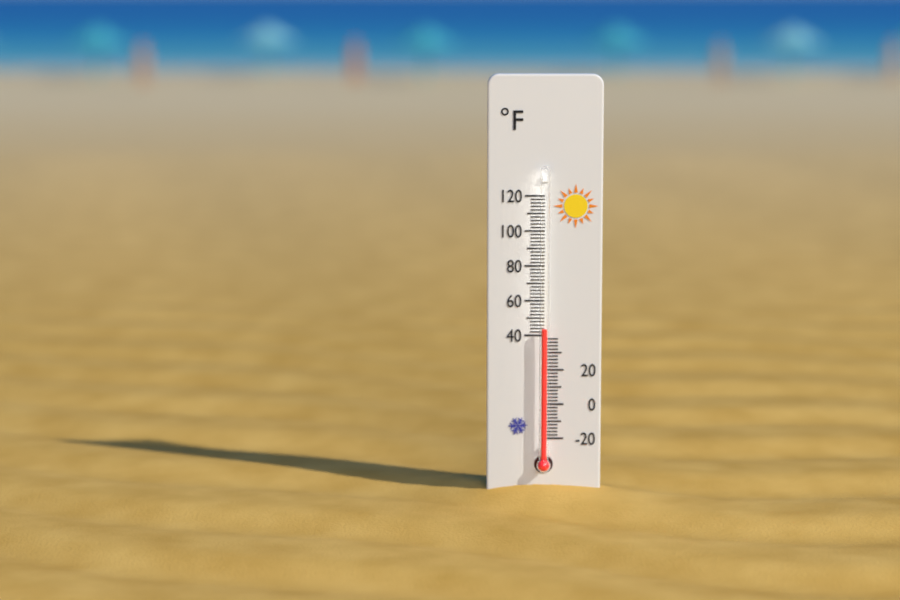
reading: 44 °F
